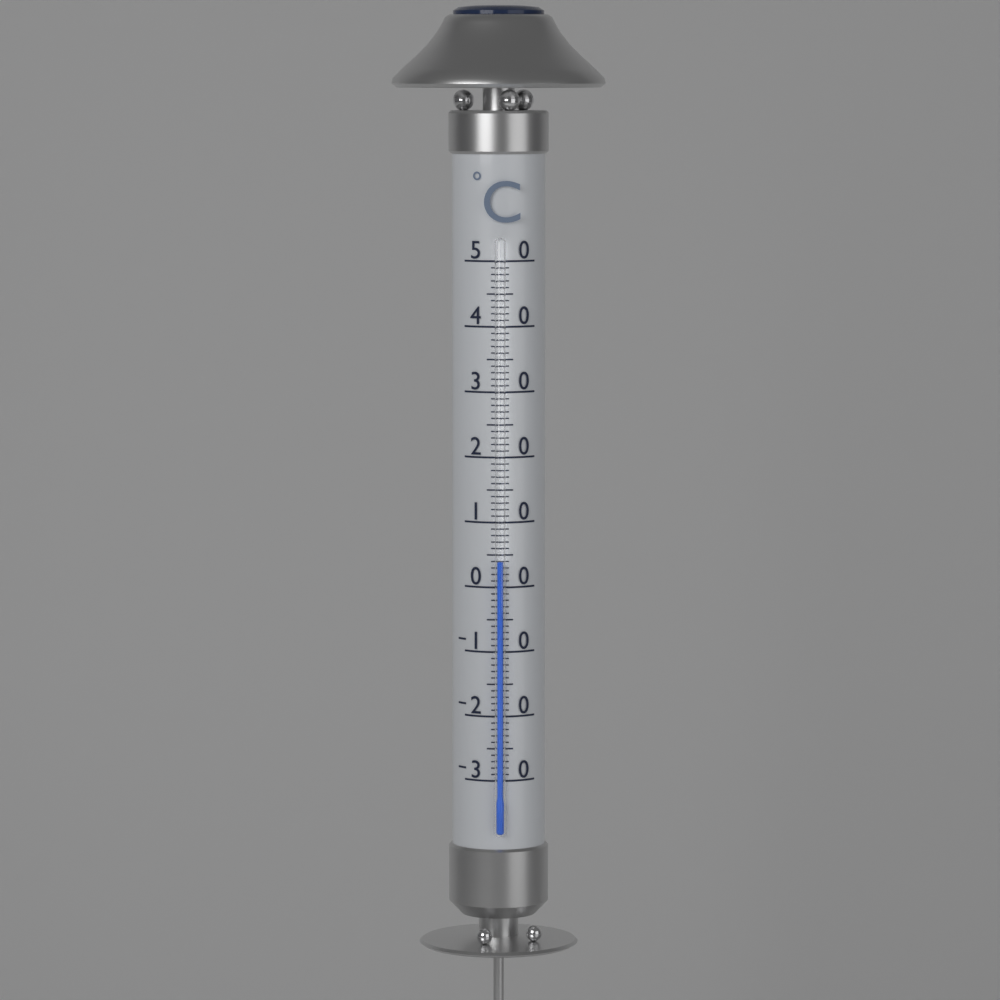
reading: 4 °C
